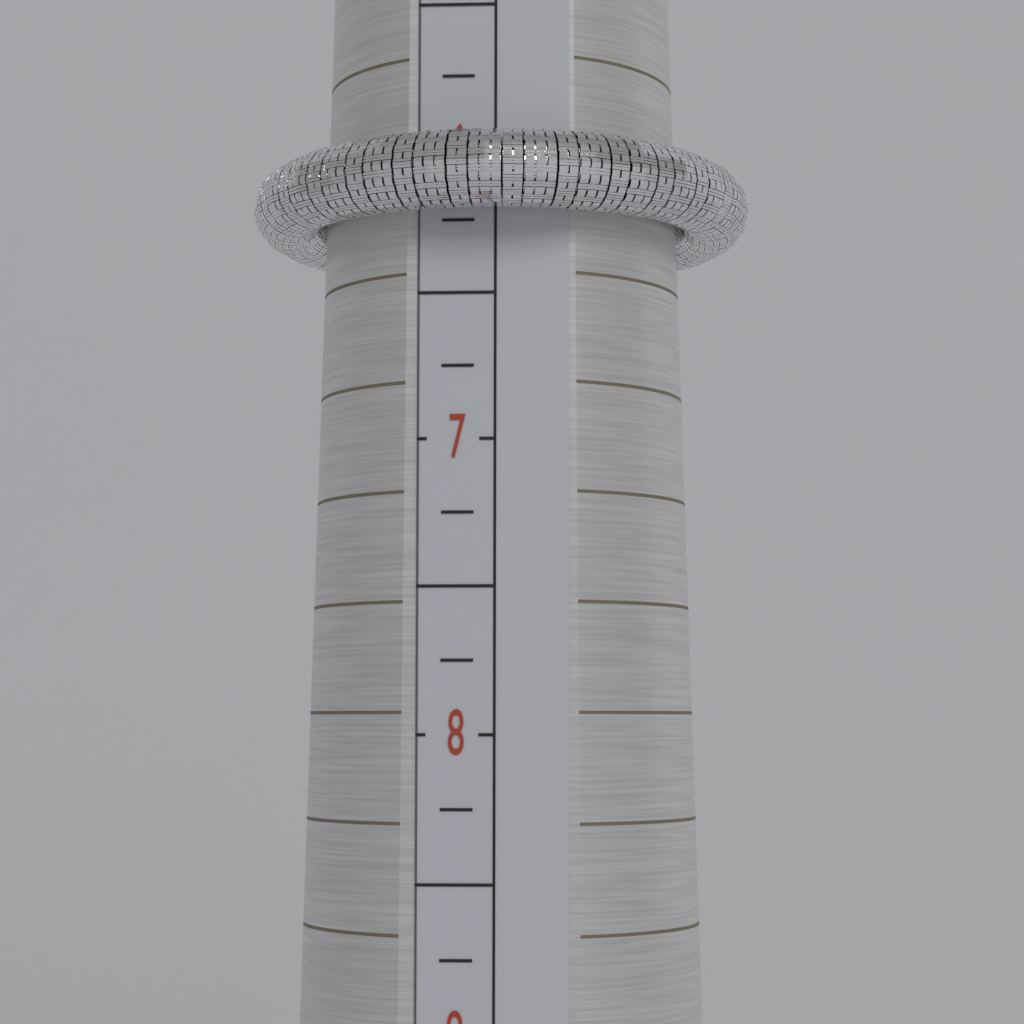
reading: 6.25 (no unit)
